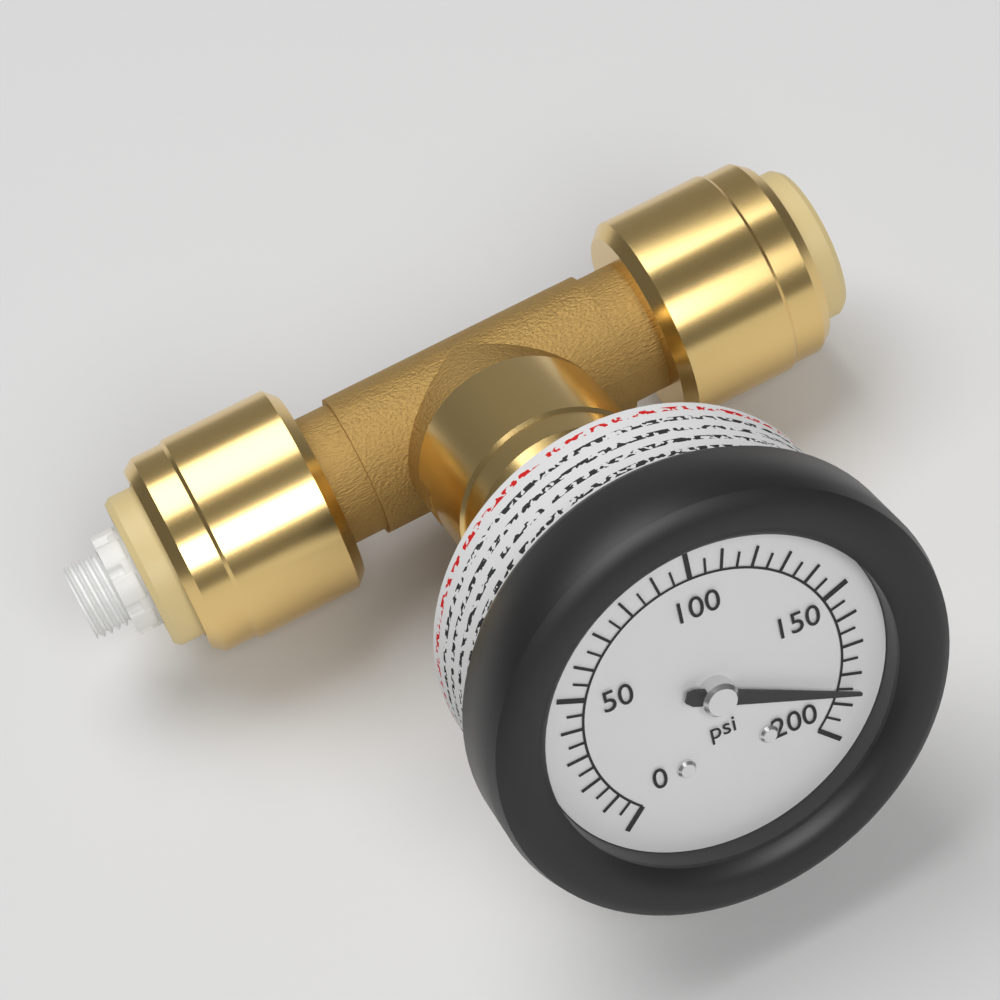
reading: 185 psi
